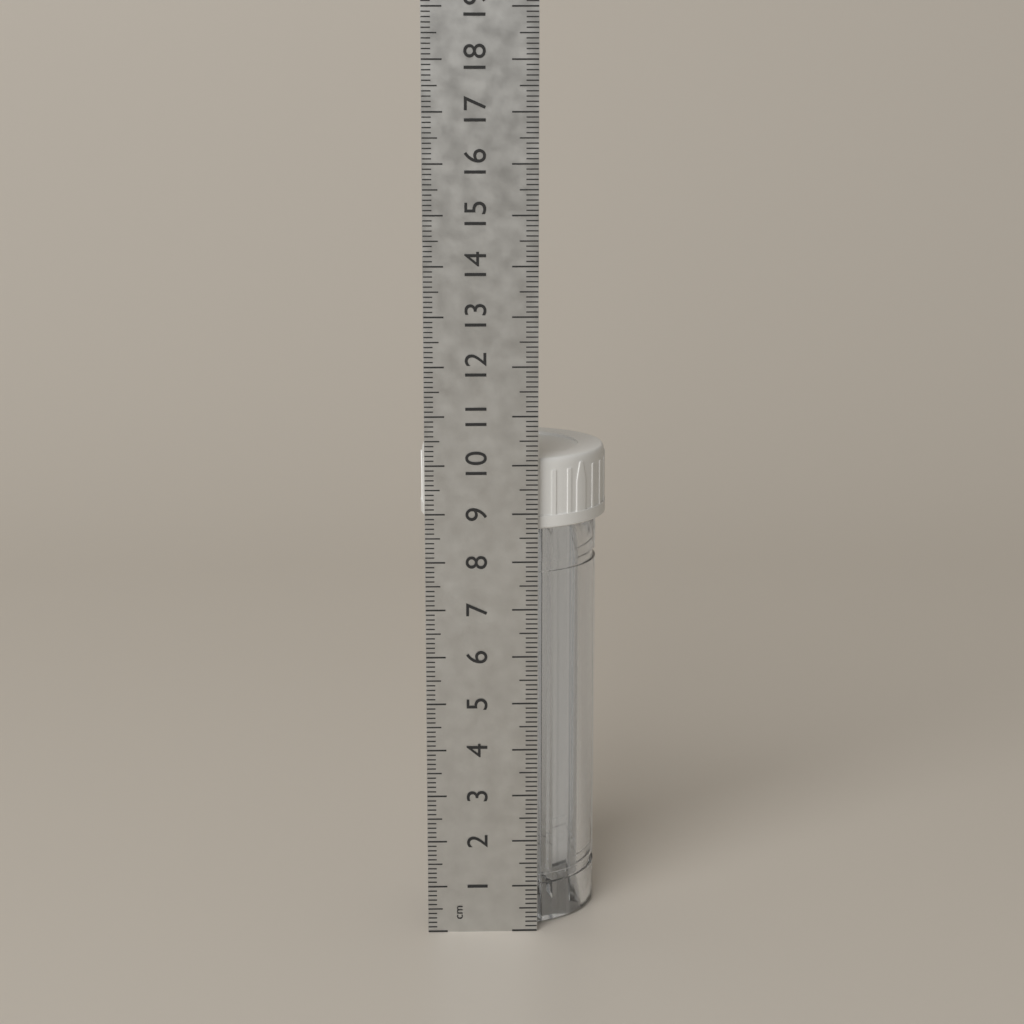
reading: 10.1 cm
